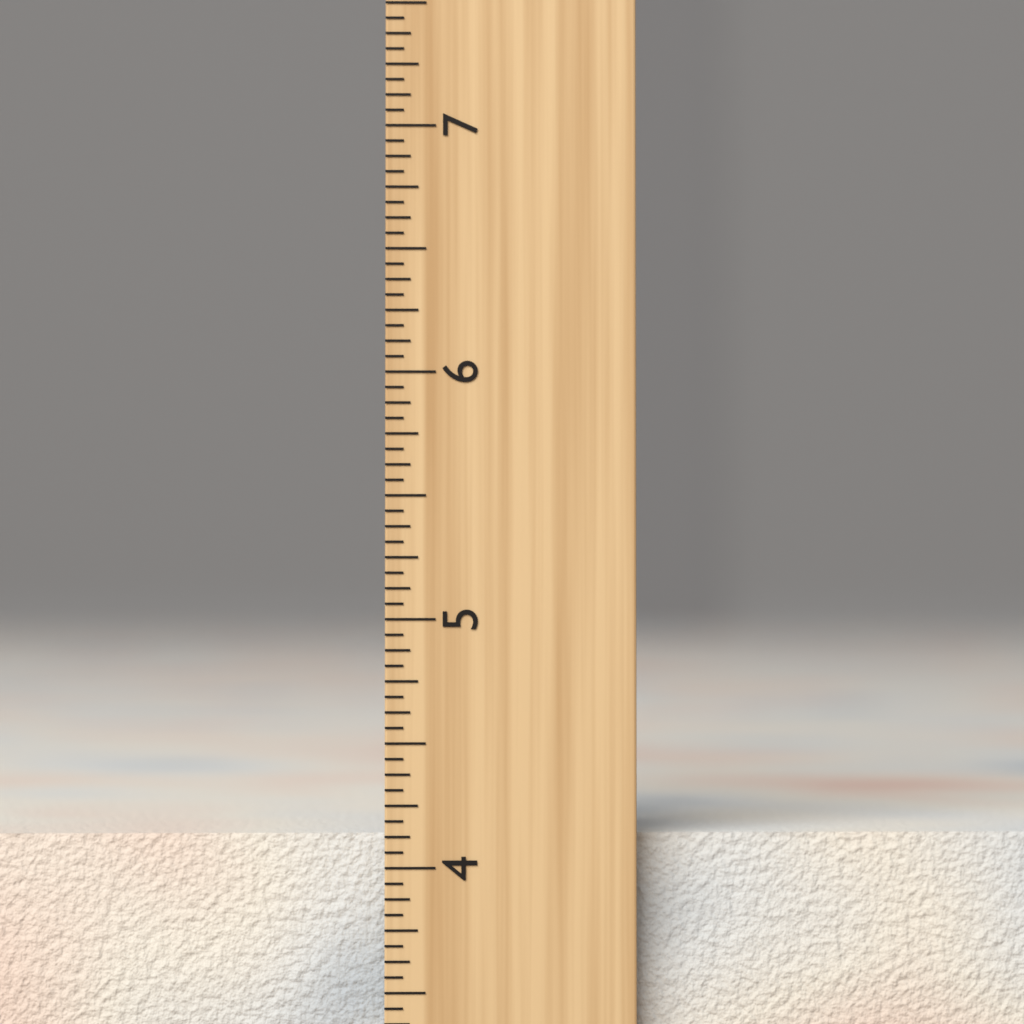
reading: 4.1250 inch
